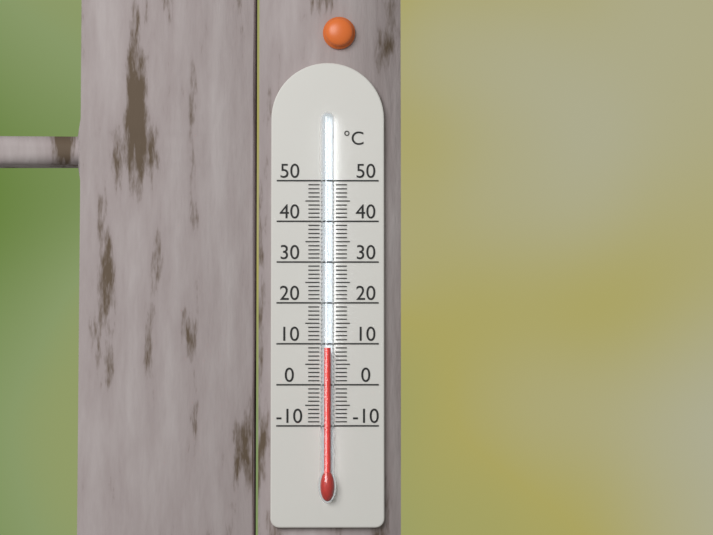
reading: 9 °C
